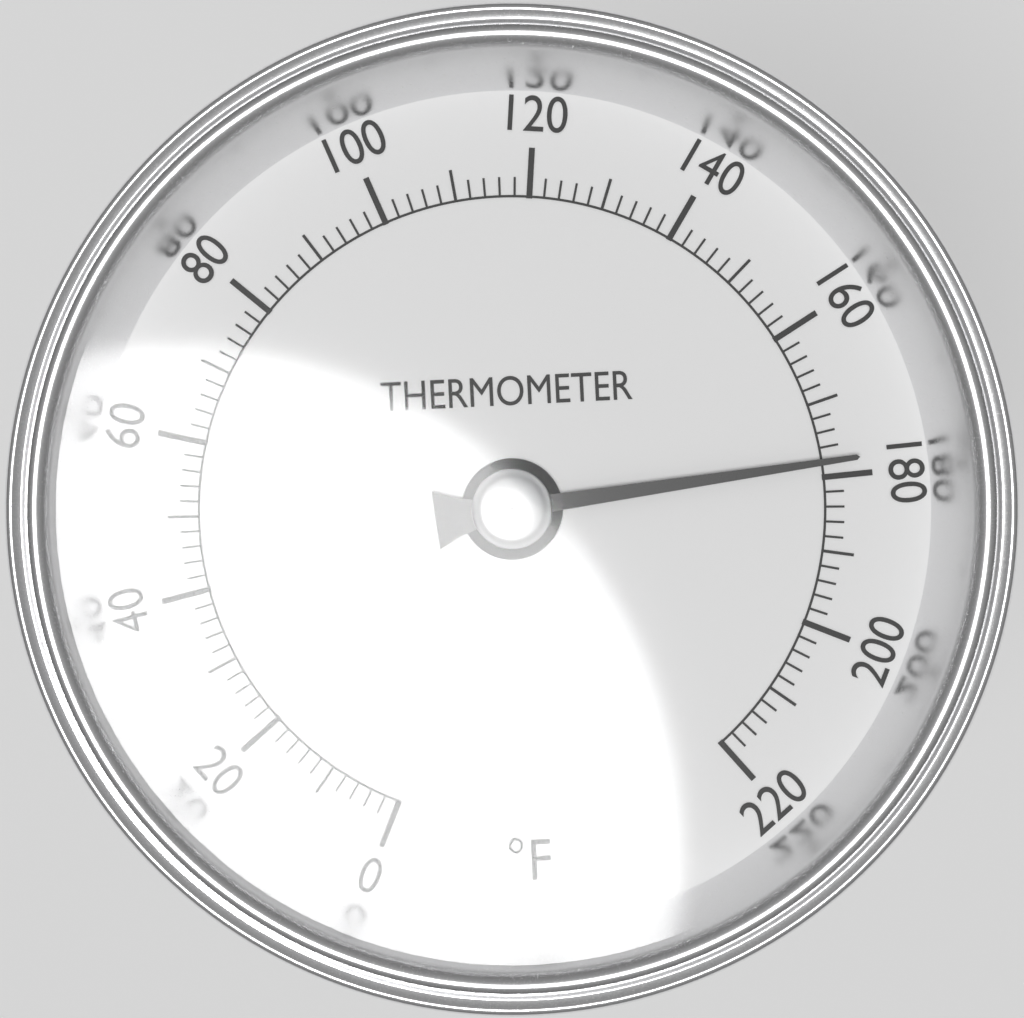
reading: 178 °F
